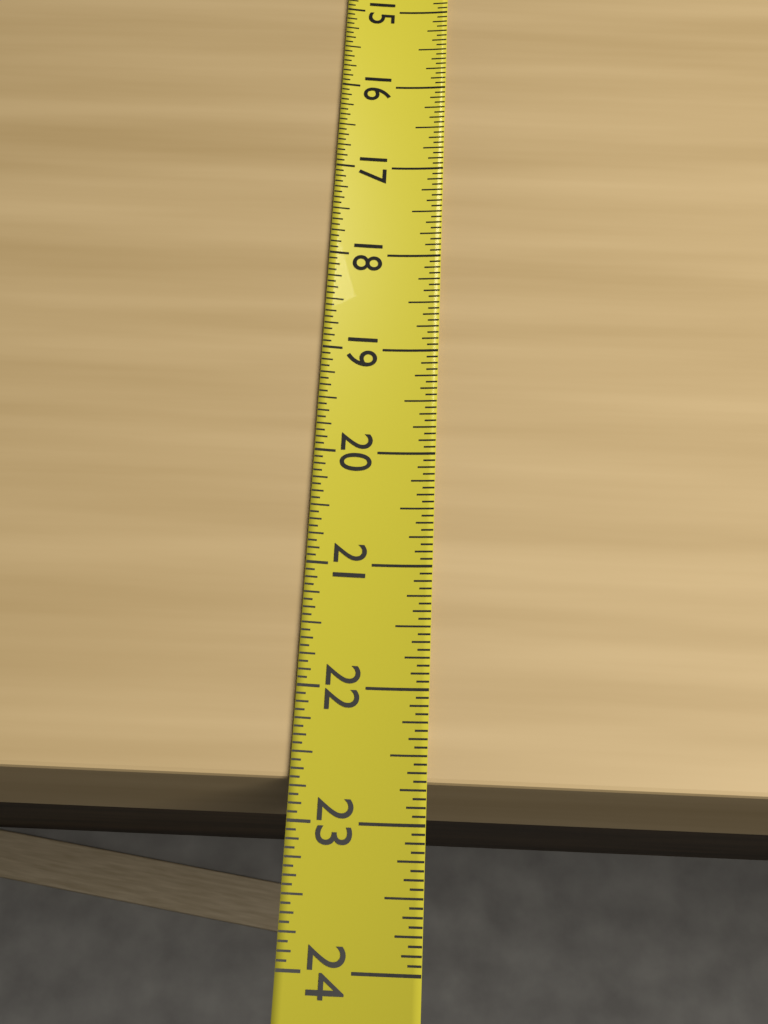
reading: 22.6875 (no unit)
